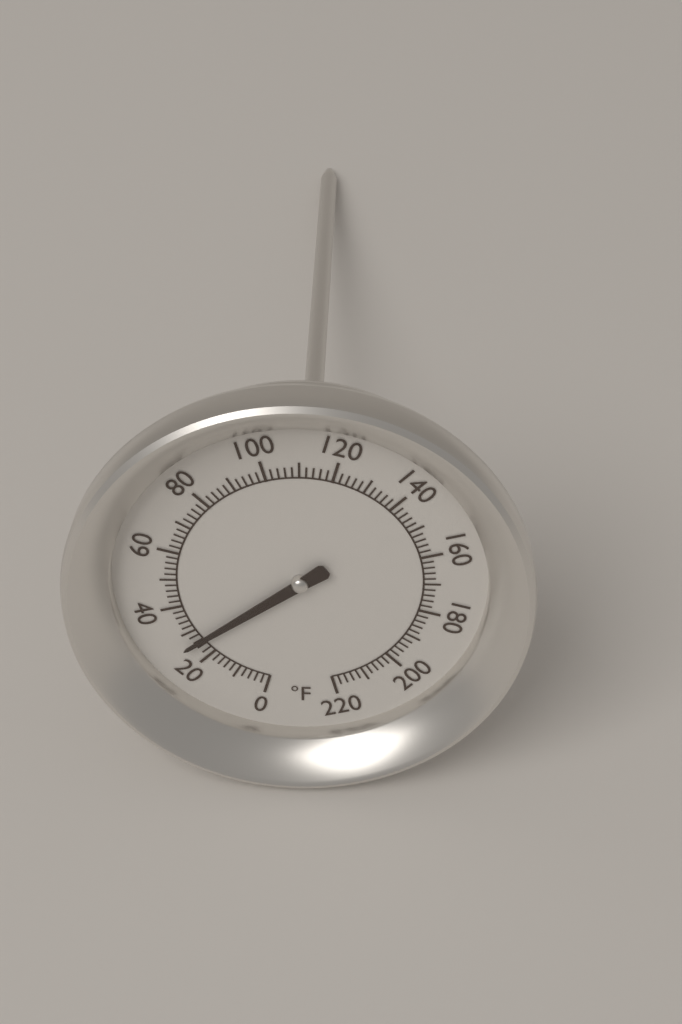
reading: 26 °F
